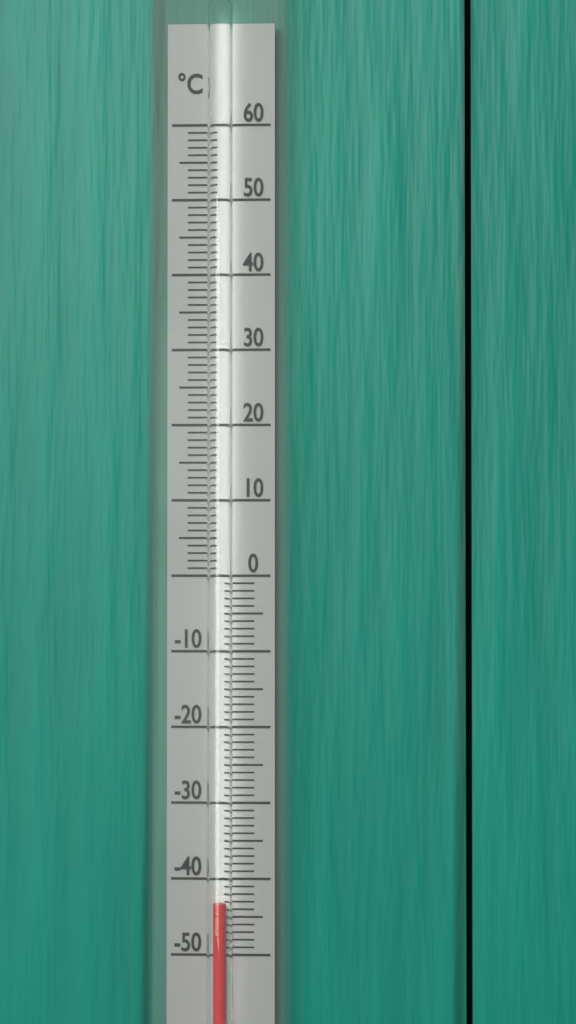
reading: -43 °C
